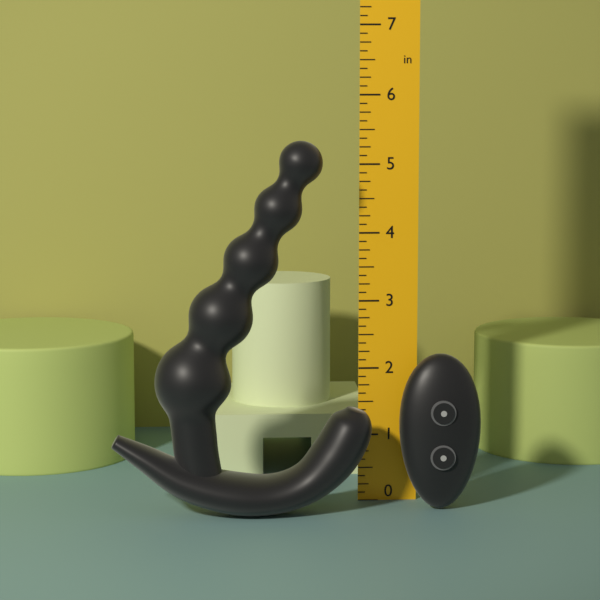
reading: 5.375 in
